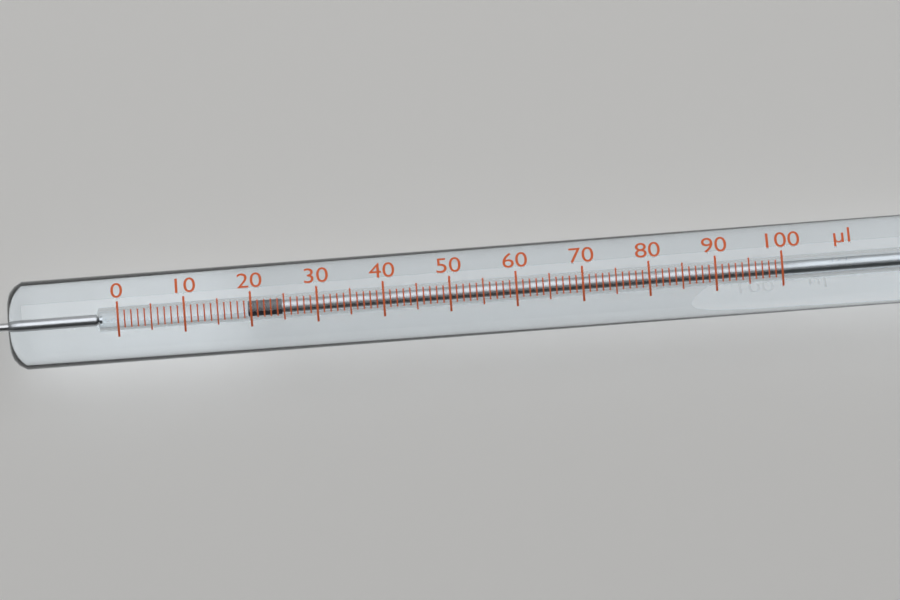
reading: 20 µl
